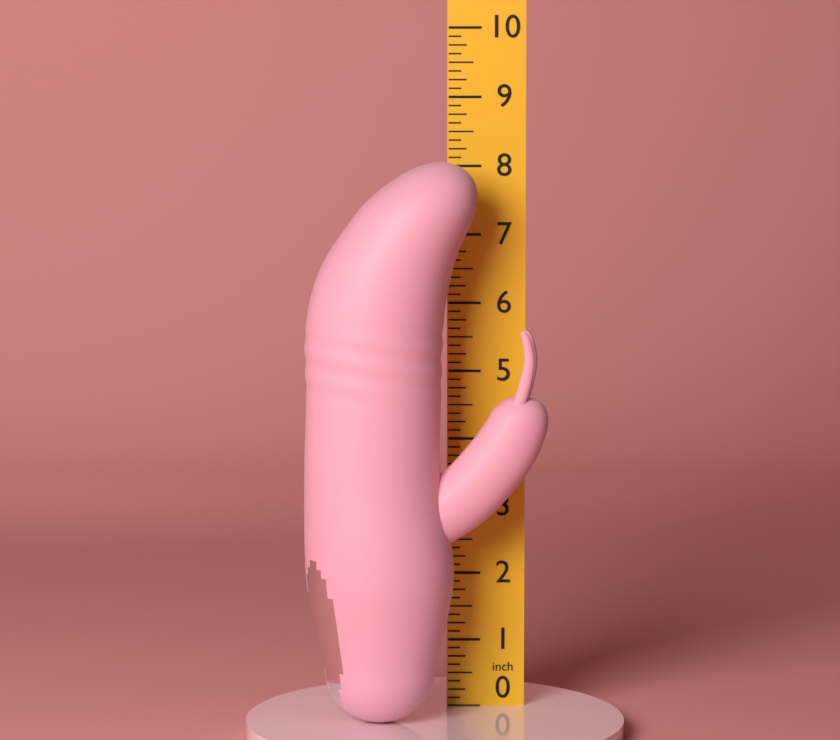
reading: 8.125 in
